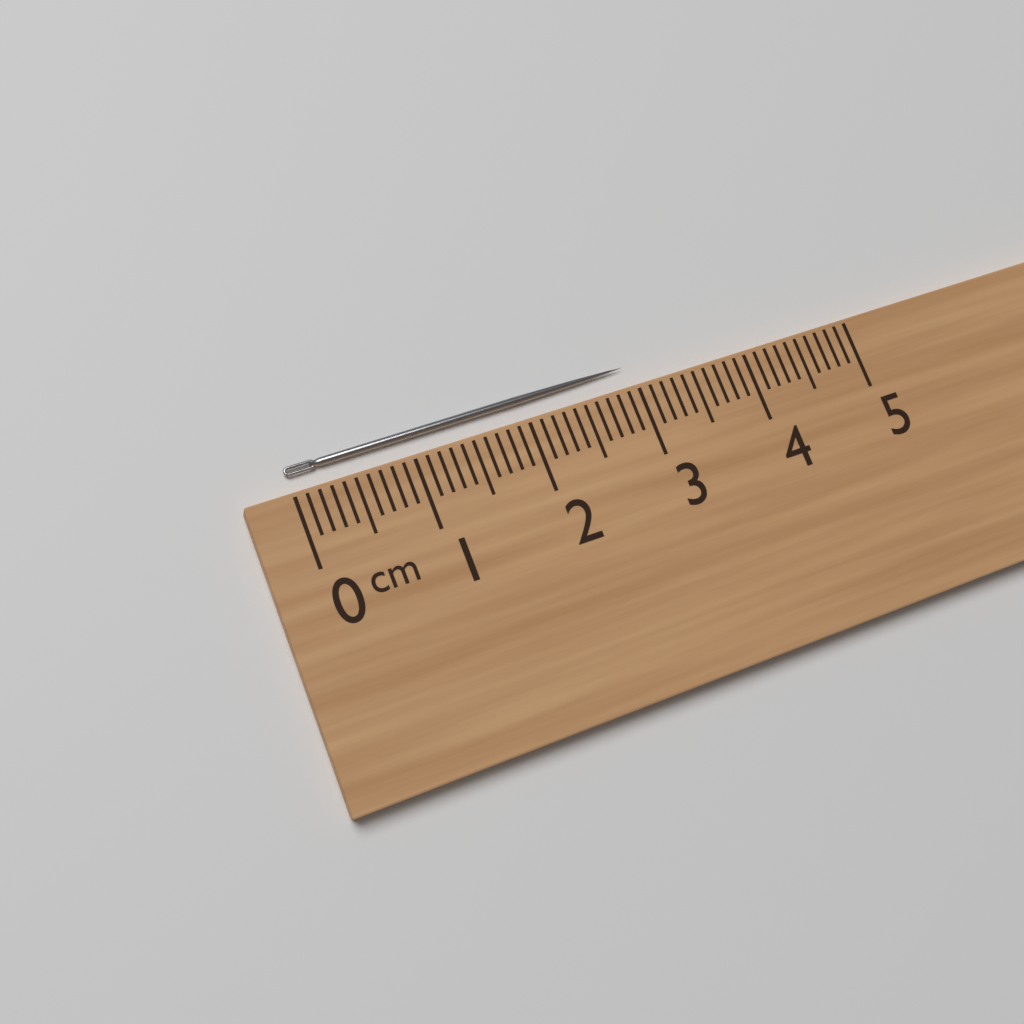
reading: 3.0 cm
